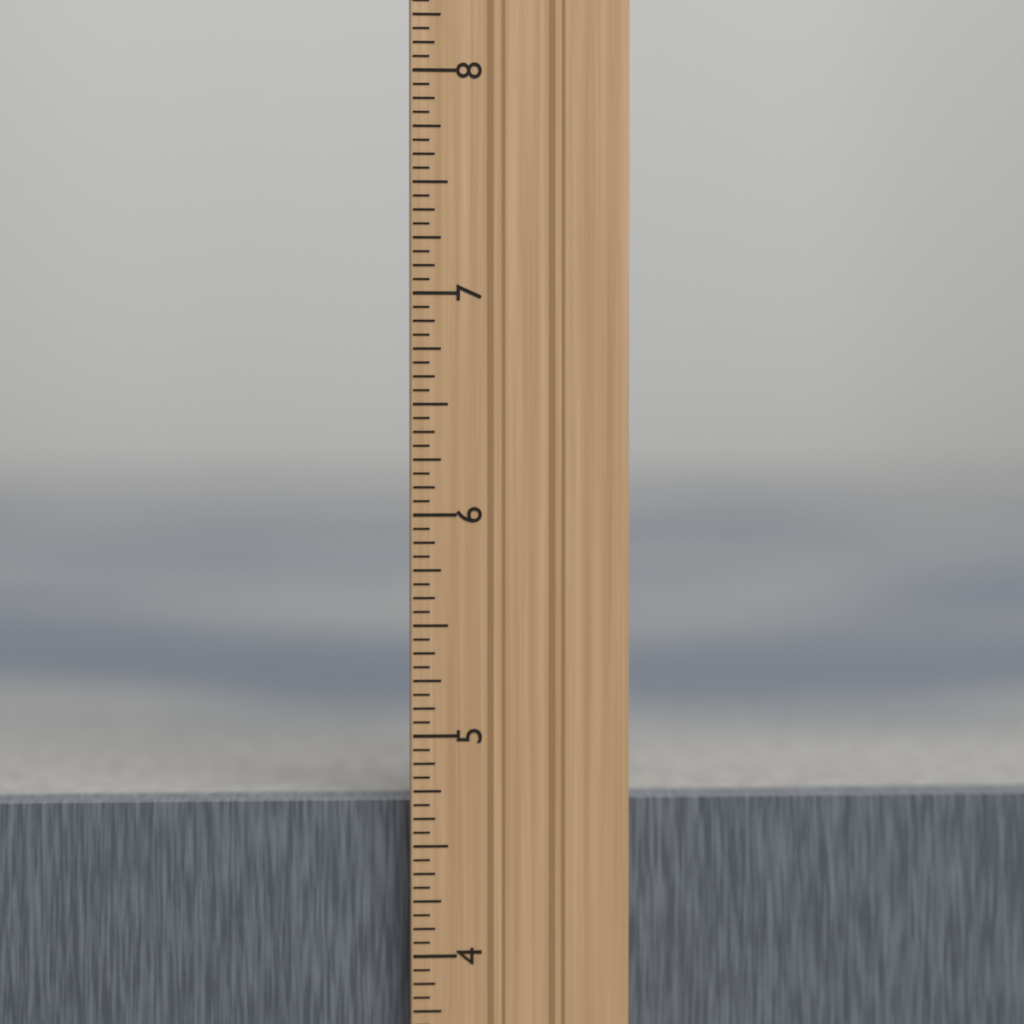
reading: 4.6875 in
